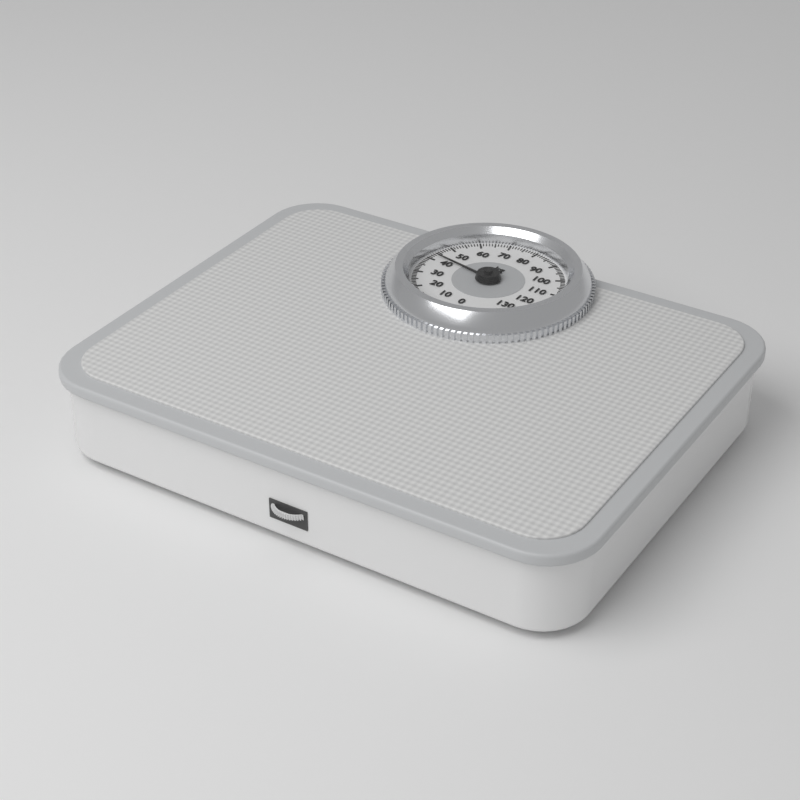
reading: 43 kg
